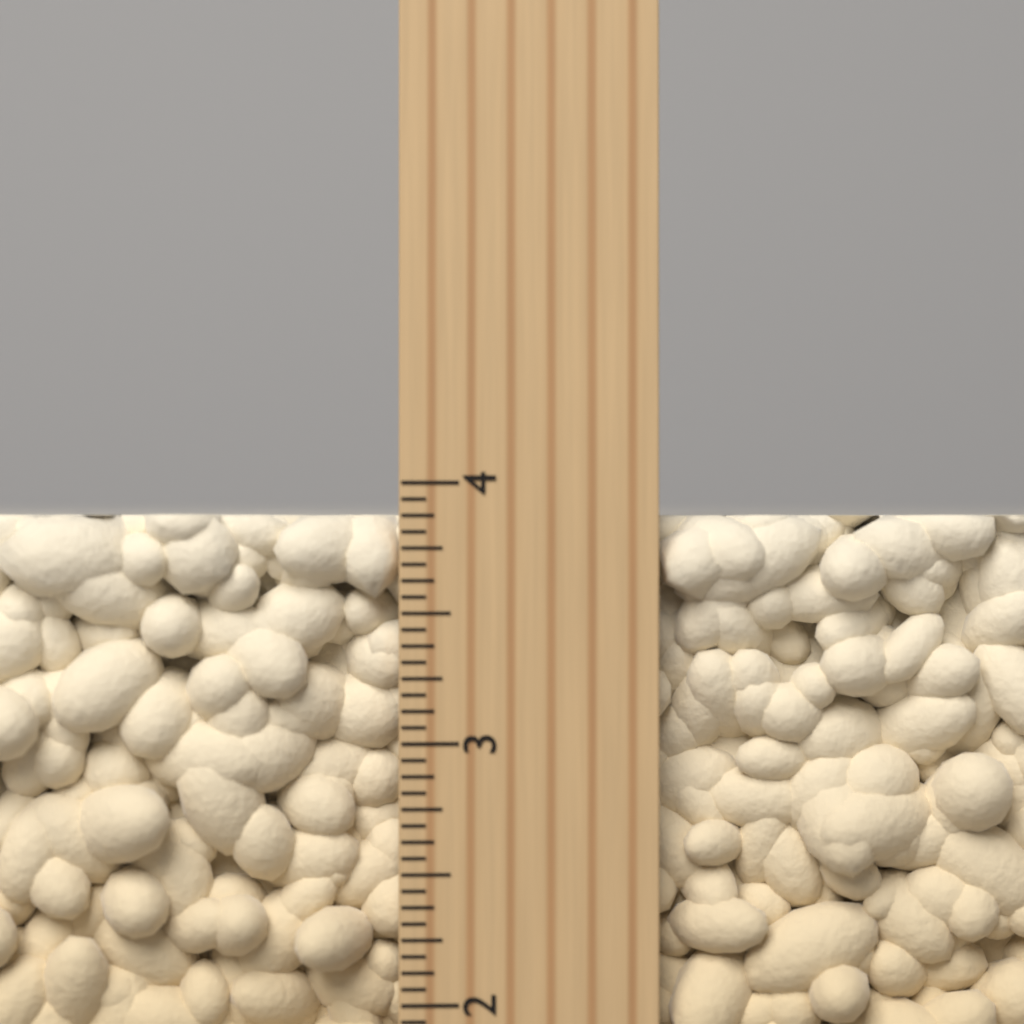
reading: 3.8750 inch
